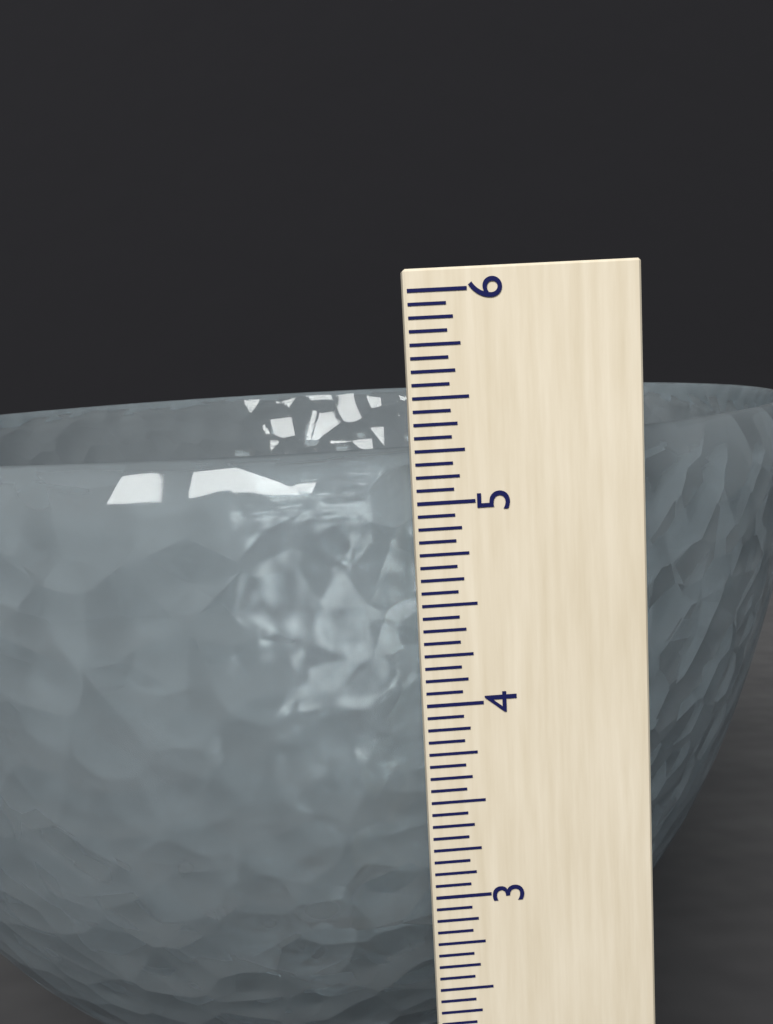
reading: 5.2500 (no unit)
